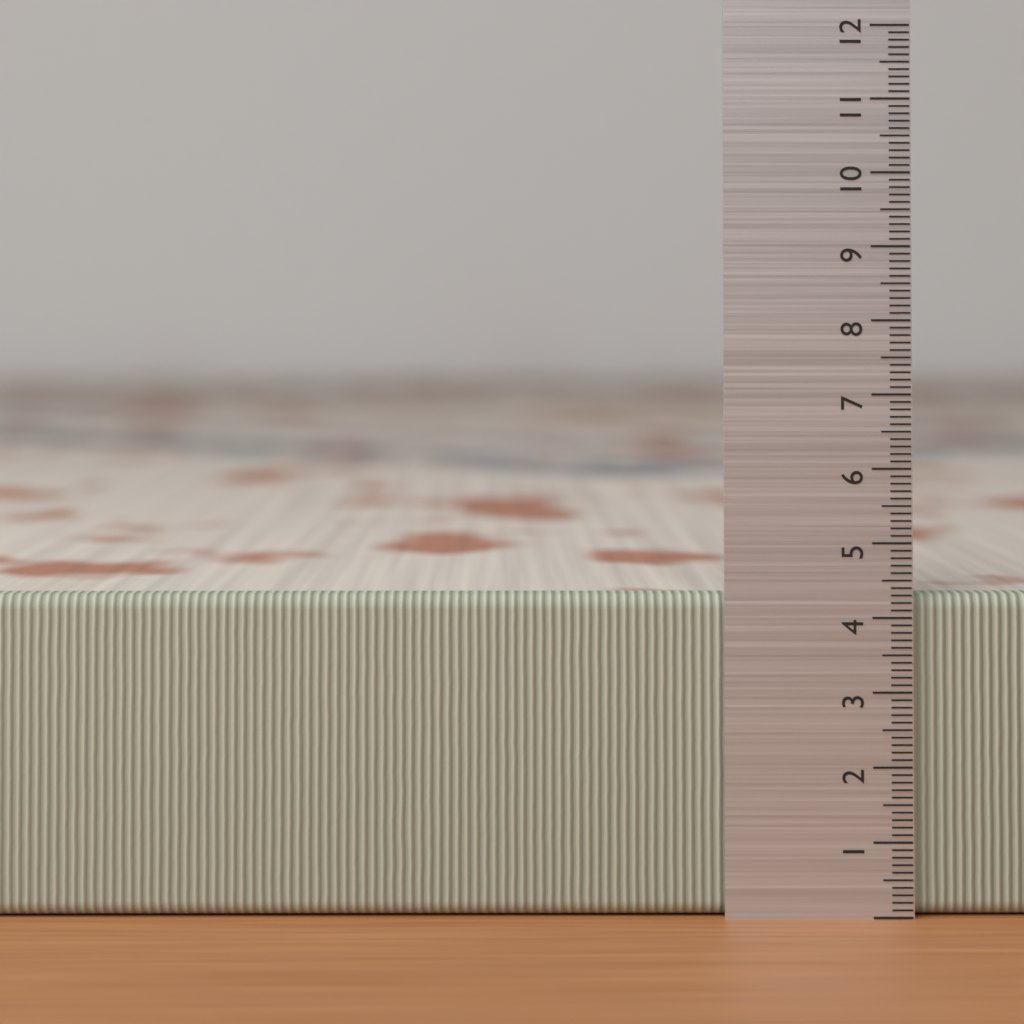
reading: 4.3 (no unit)
